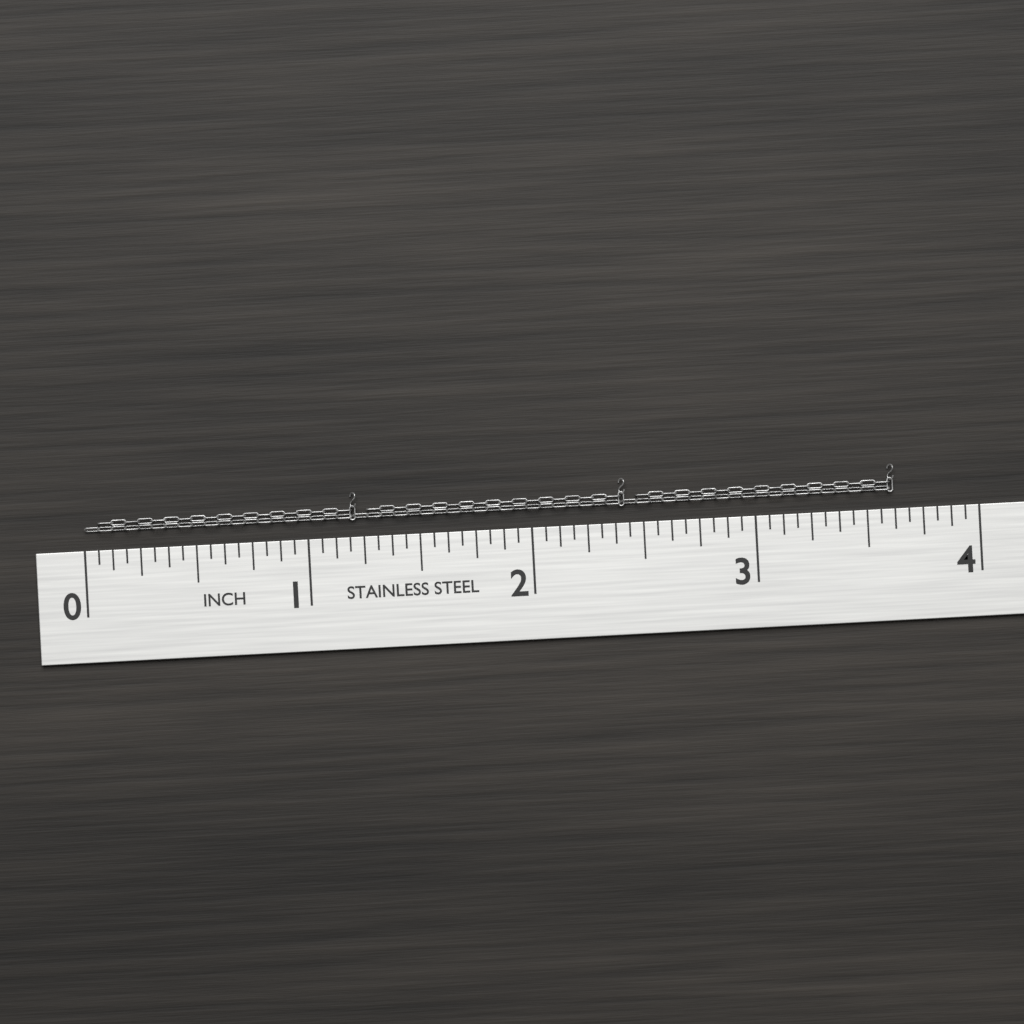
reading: 3.6250 in
